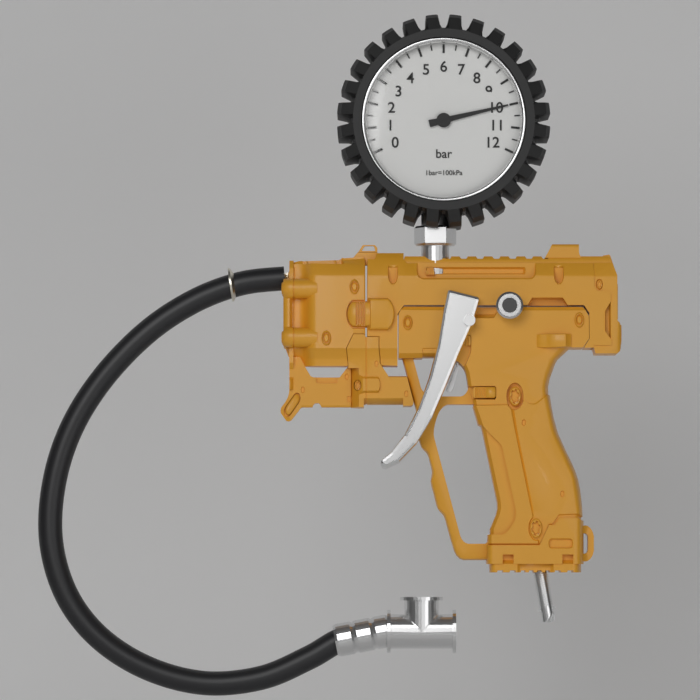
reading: 10.0 bar
